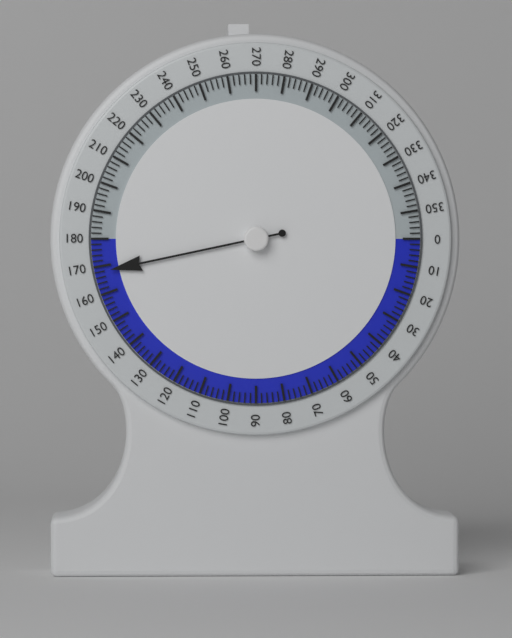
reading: 168 (no unit)
